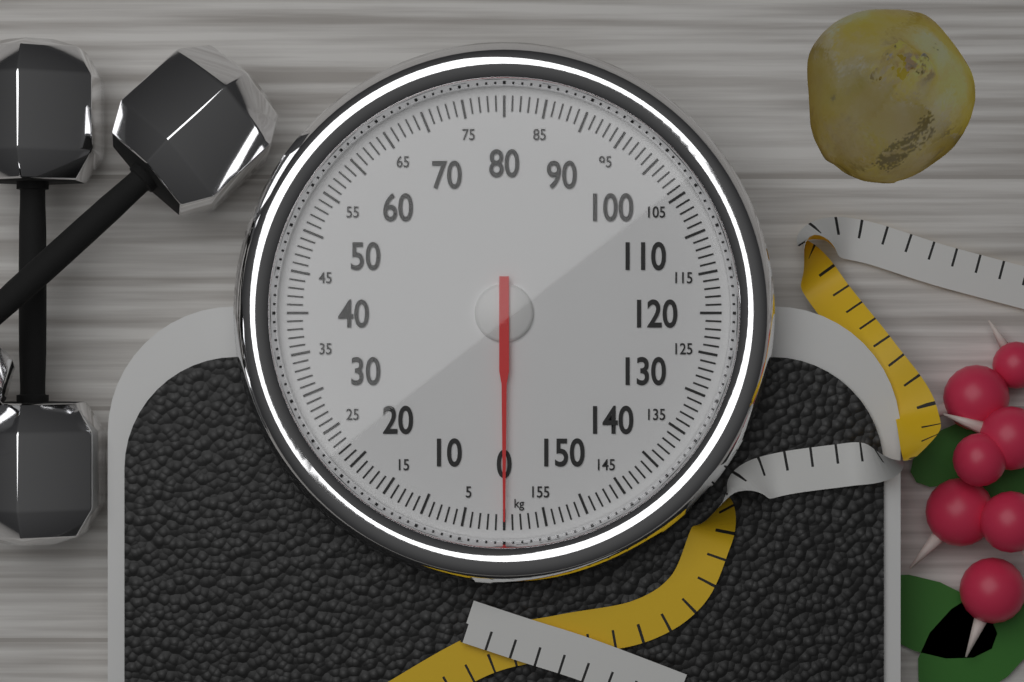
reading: 0 kg
